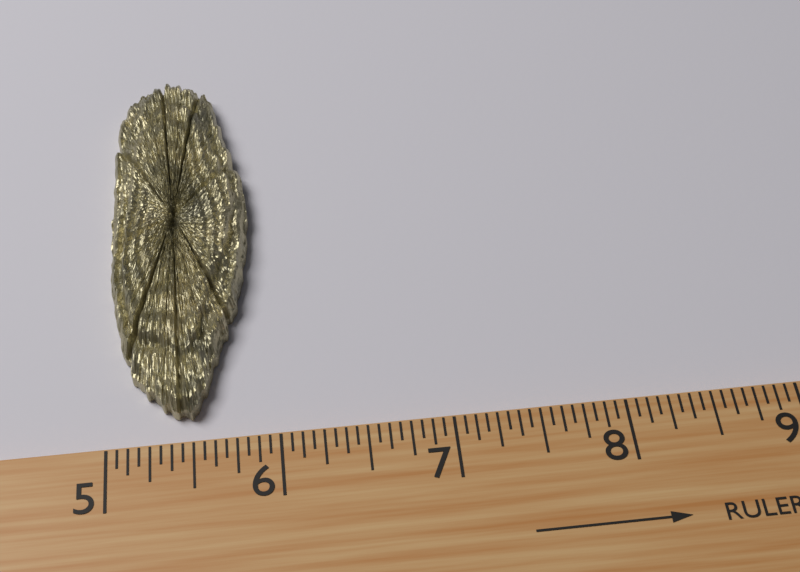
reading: 5.8750 (no unit)
